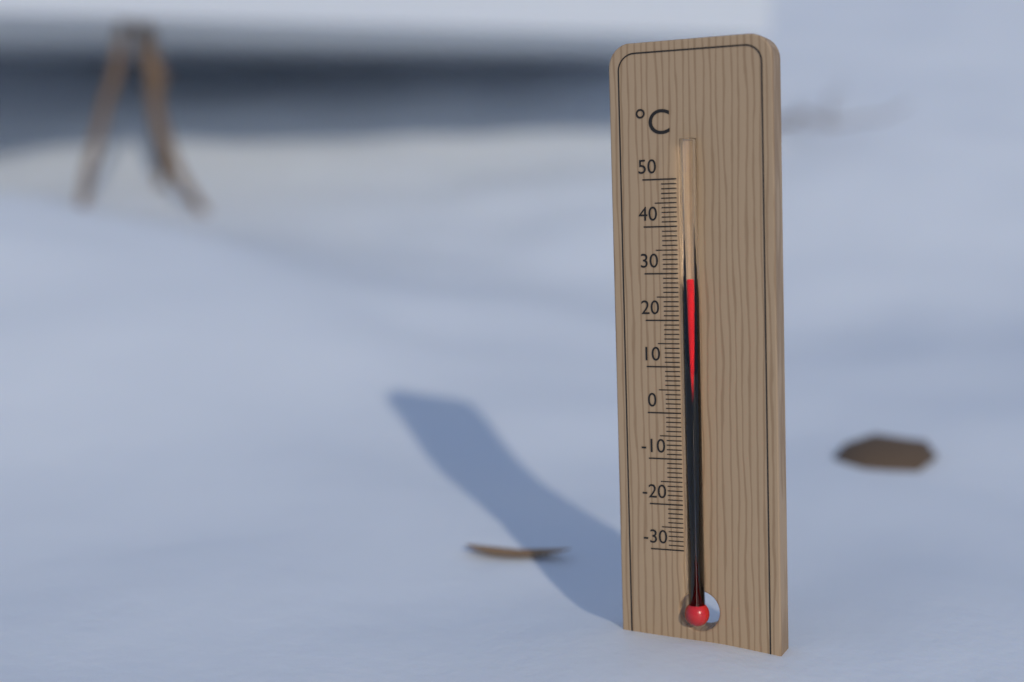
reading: 29 °C
